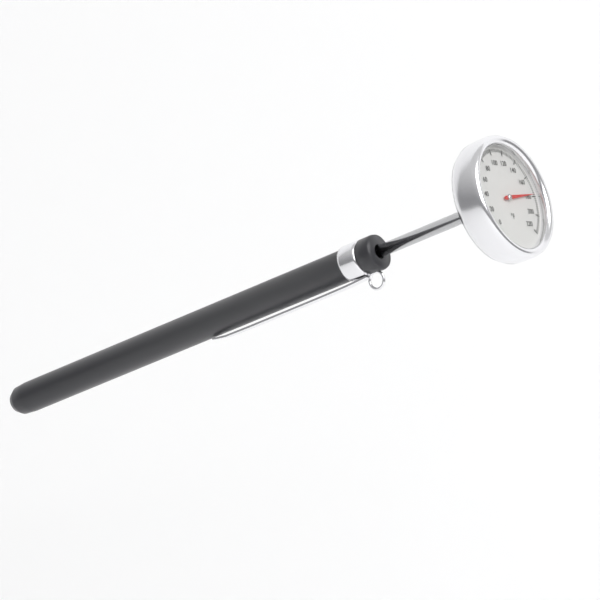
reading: 178 °F
